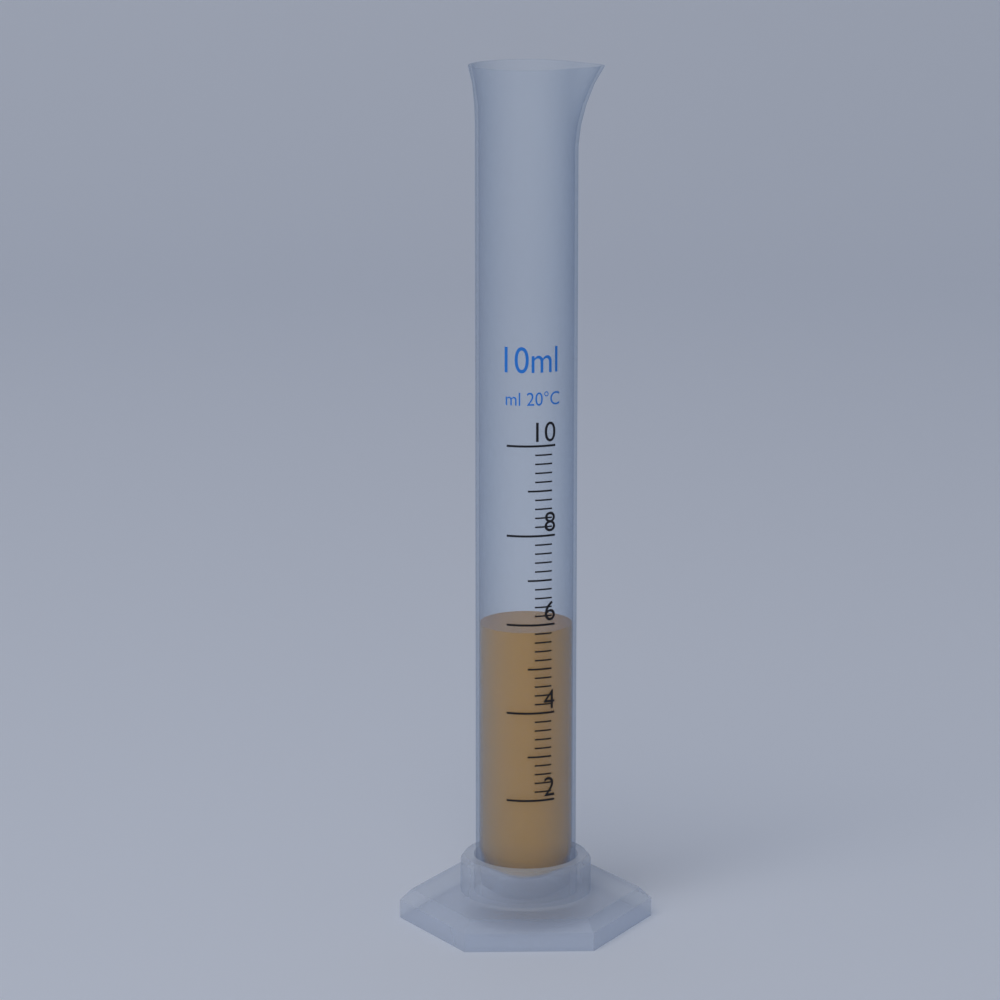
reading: 5.8 ml
